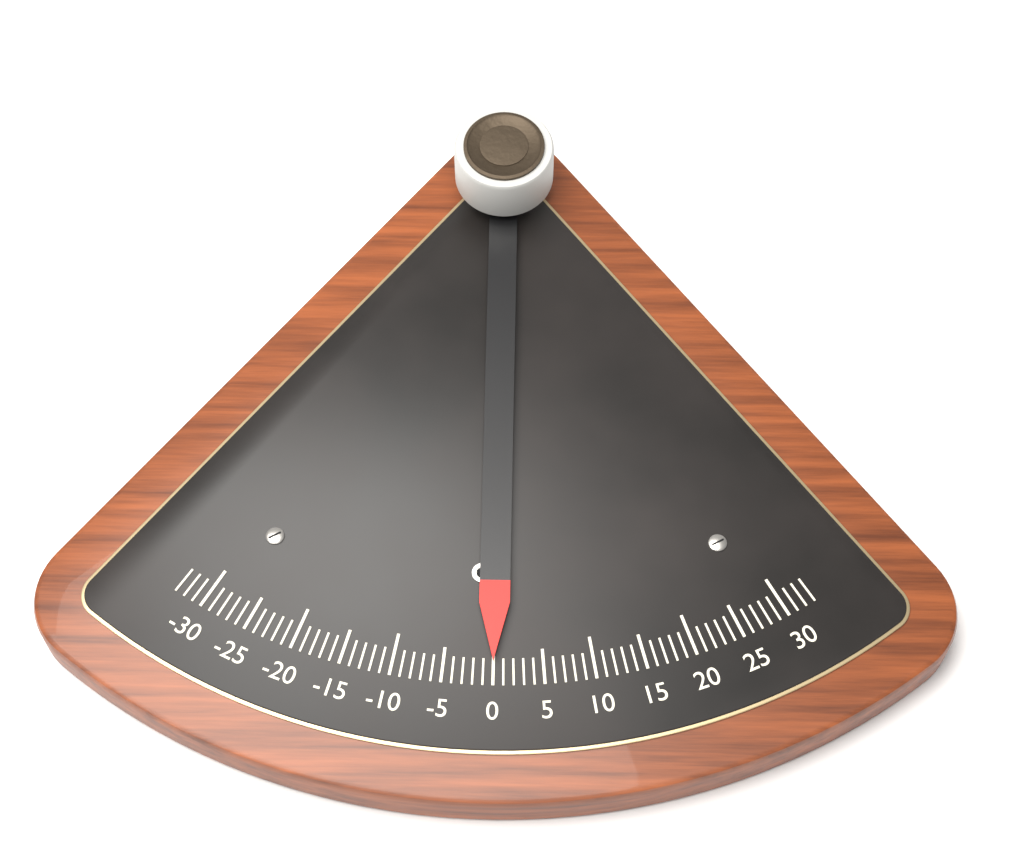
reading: 0 (no unit)
